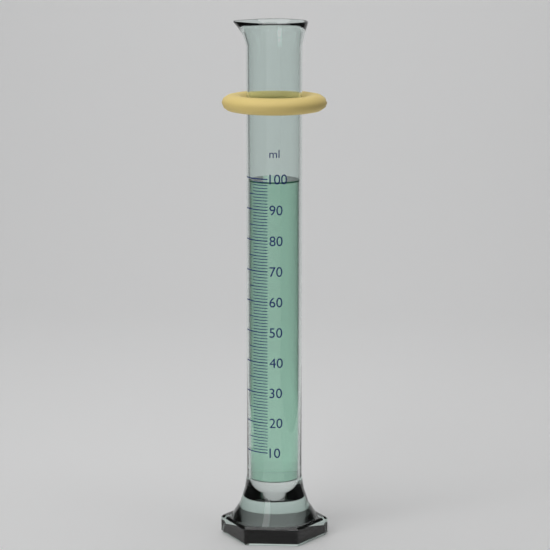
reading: 99 ml
